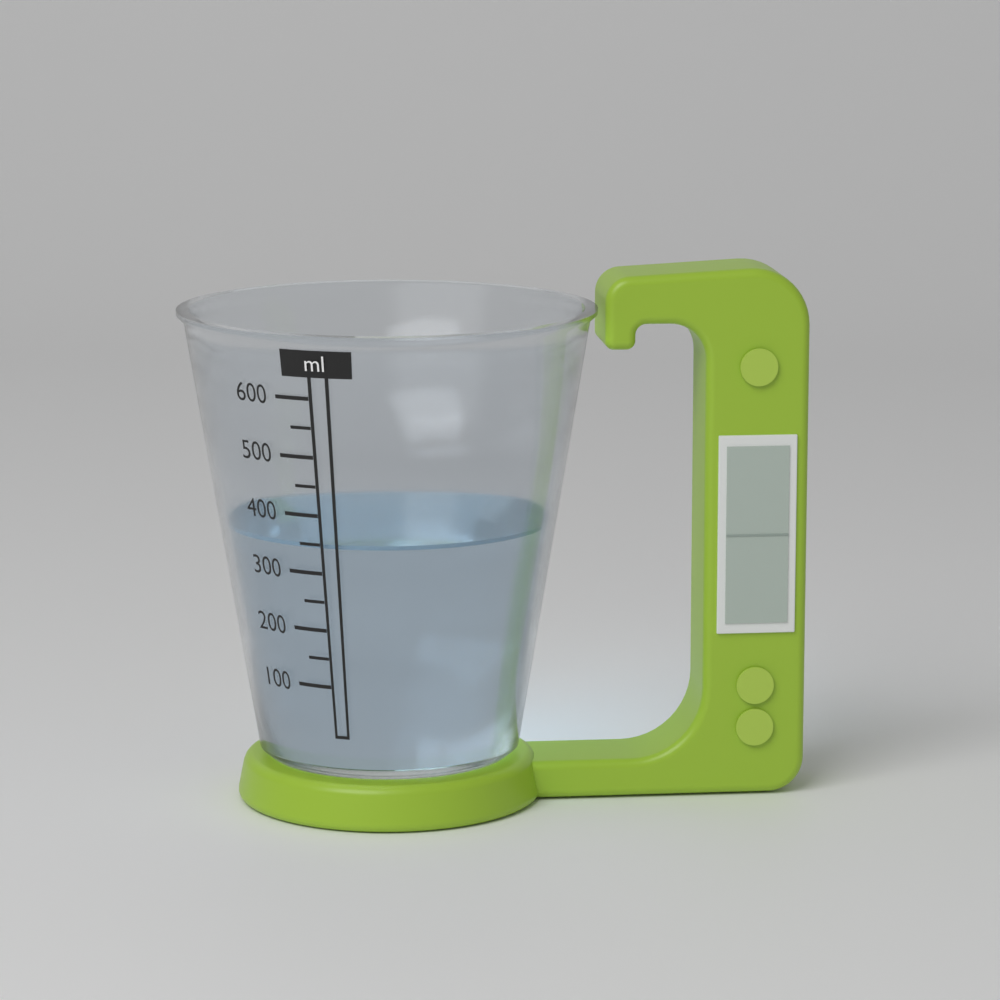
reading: 350 ml
